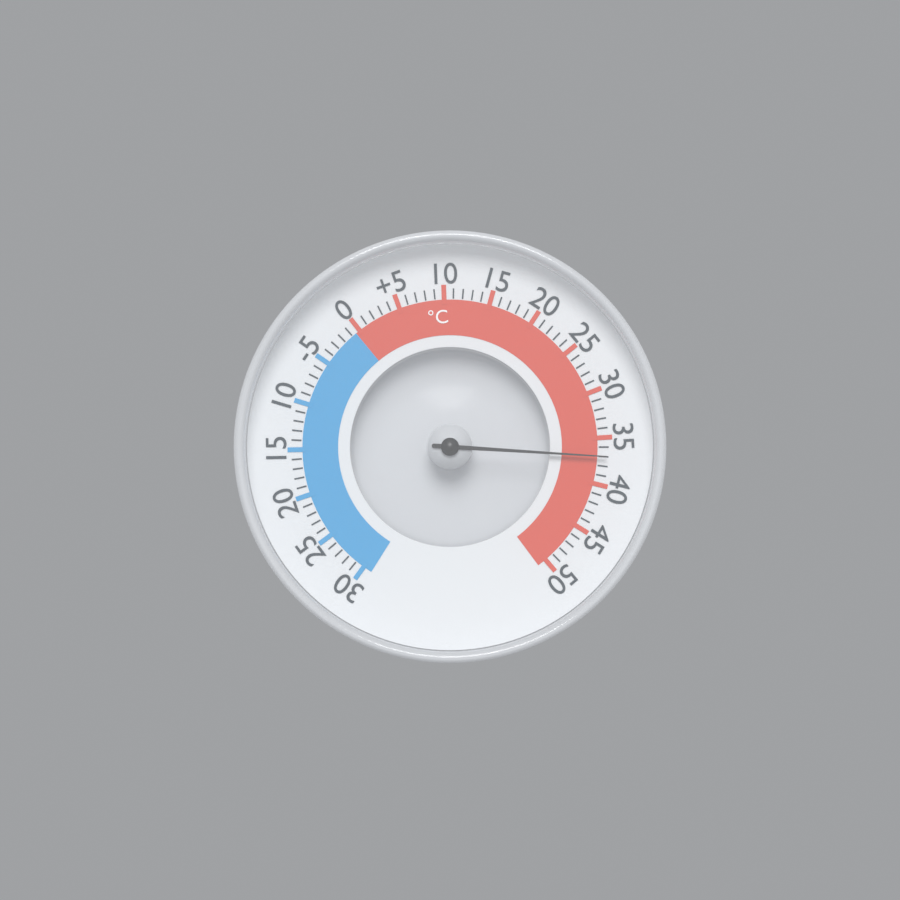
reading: 37 °C
